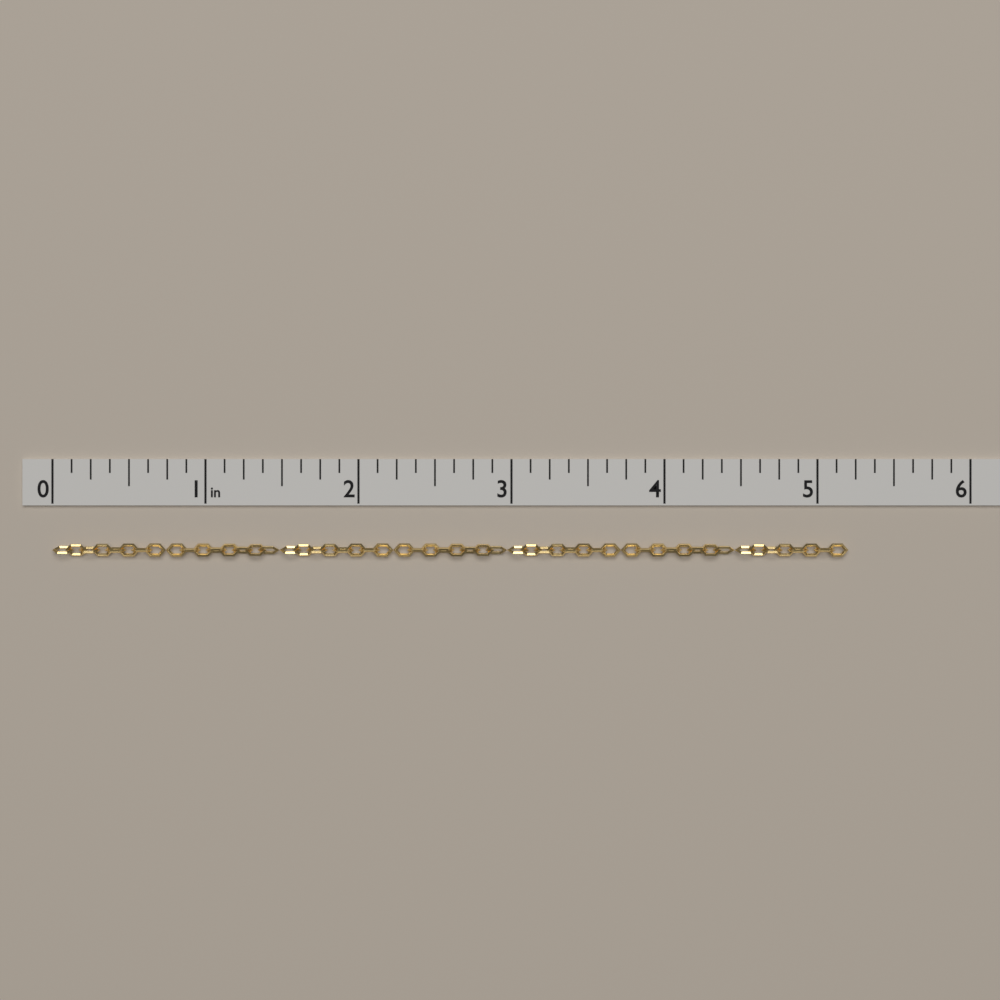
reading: 5.200 in
